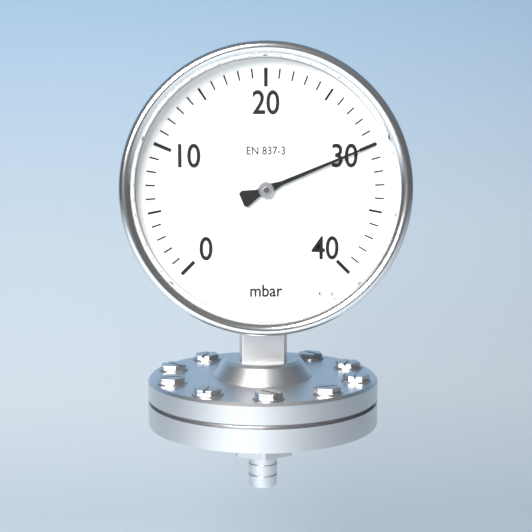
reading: 30 mbar
